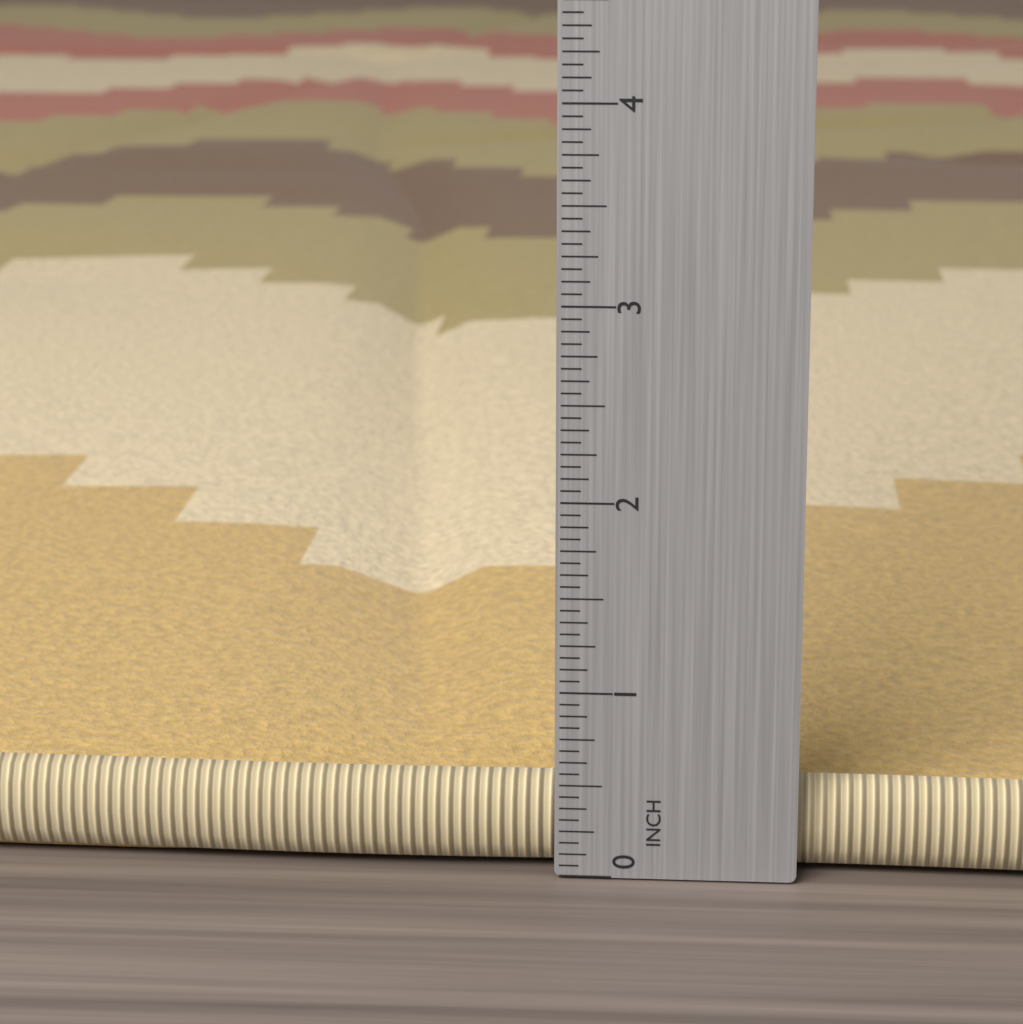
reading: 0.6250 in
